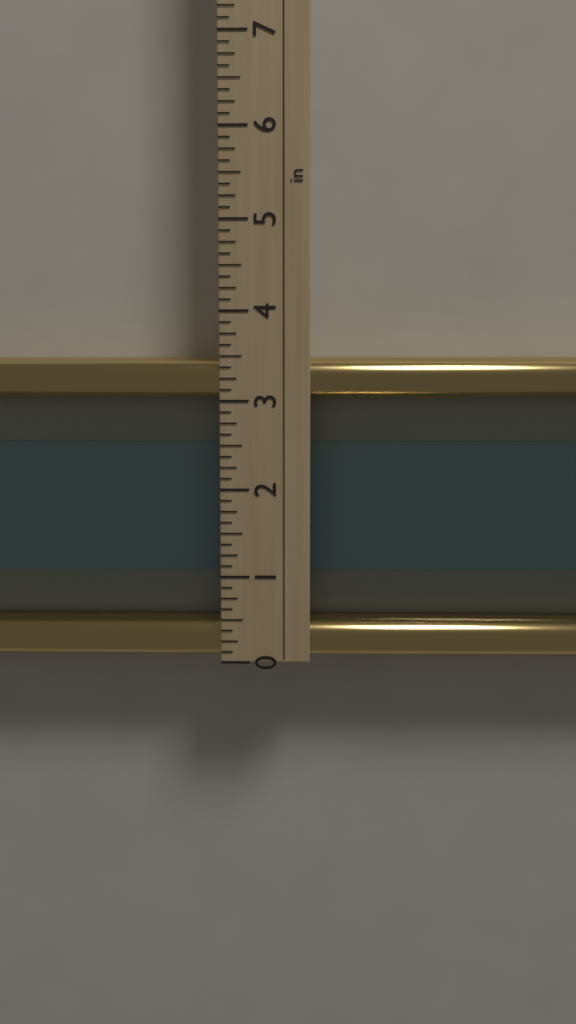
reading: 3.500 in
